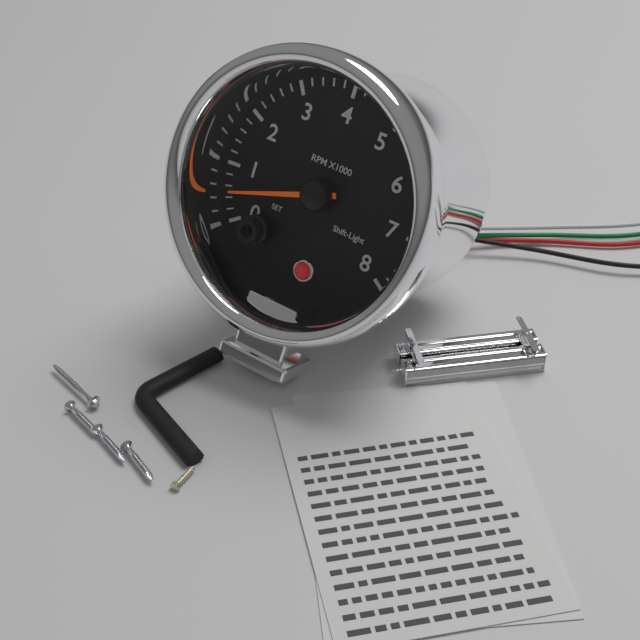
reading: 500 RPM
